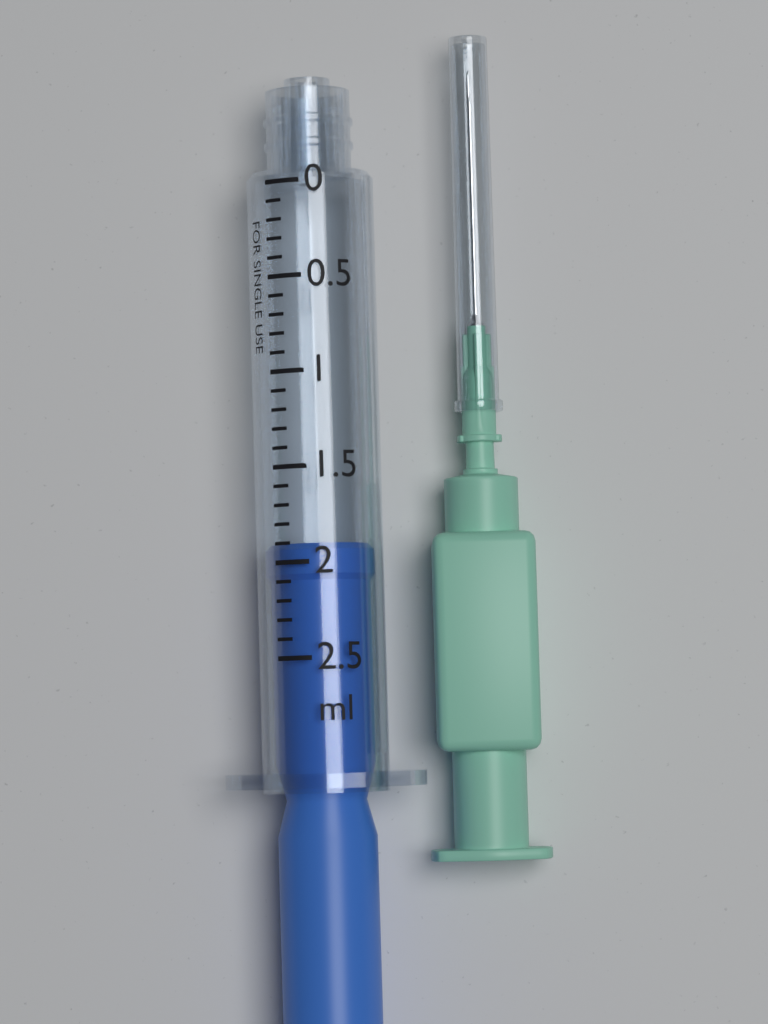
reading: 1.9 ml
